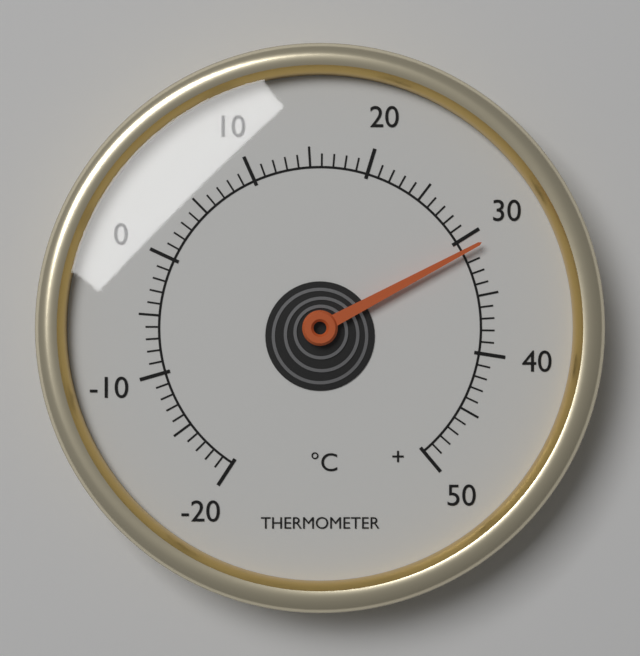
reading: 31 °C
